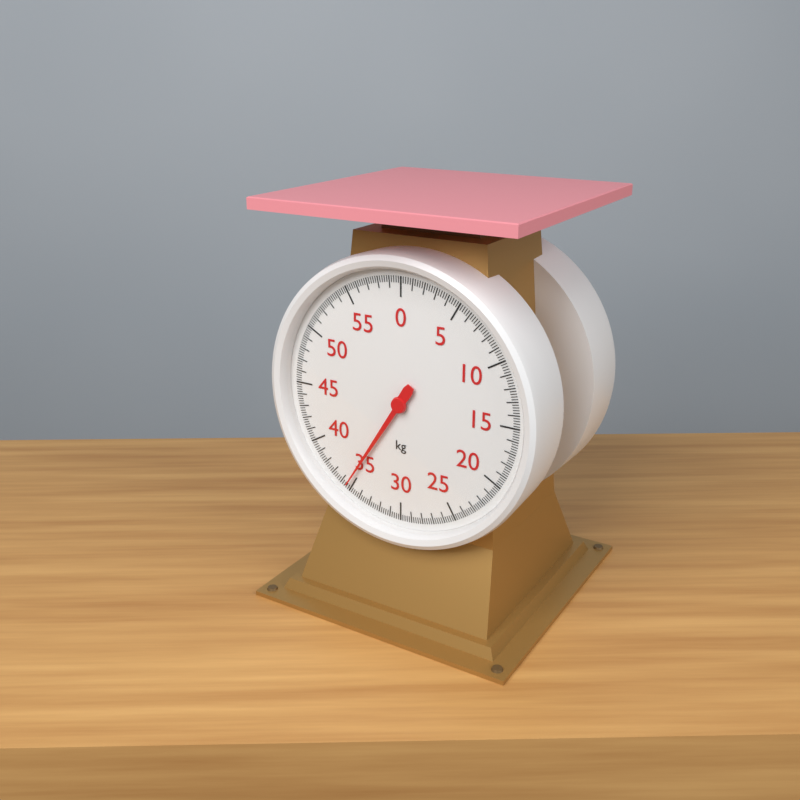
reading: 35.4 kg
